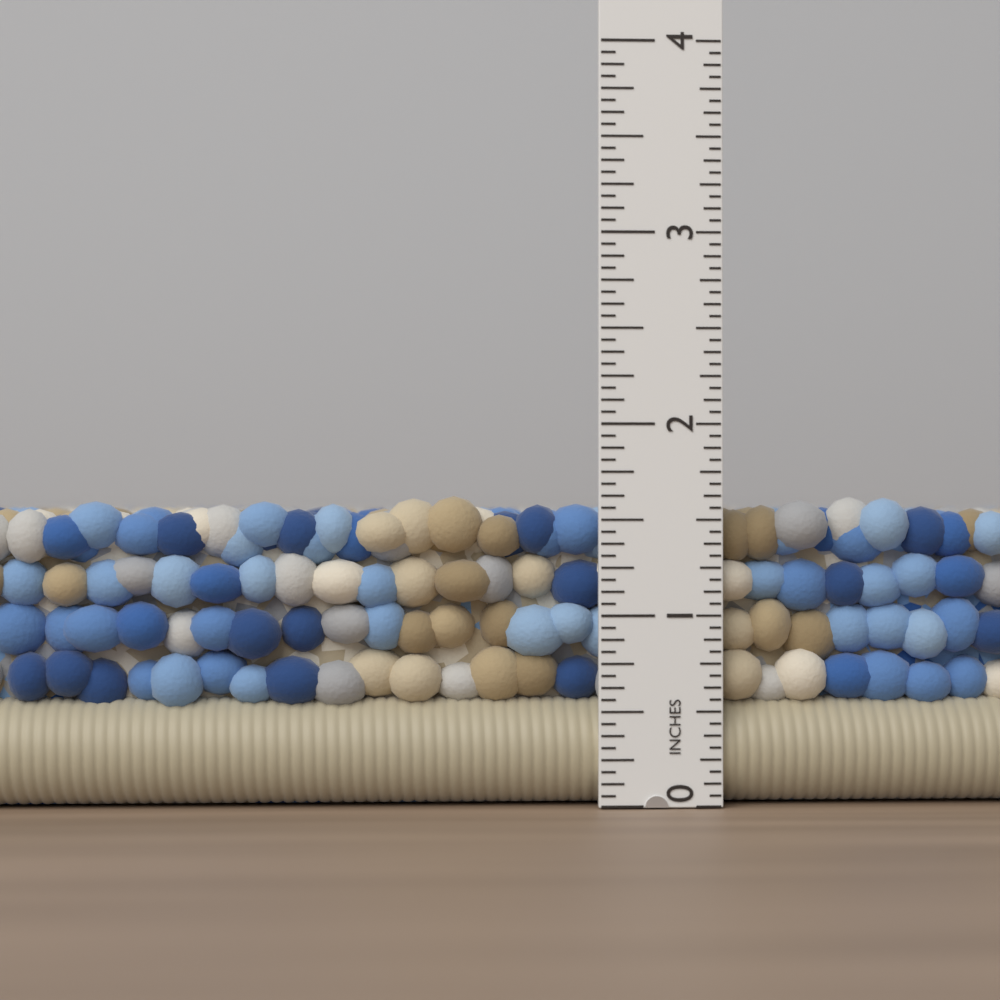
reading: 1.6250 in
